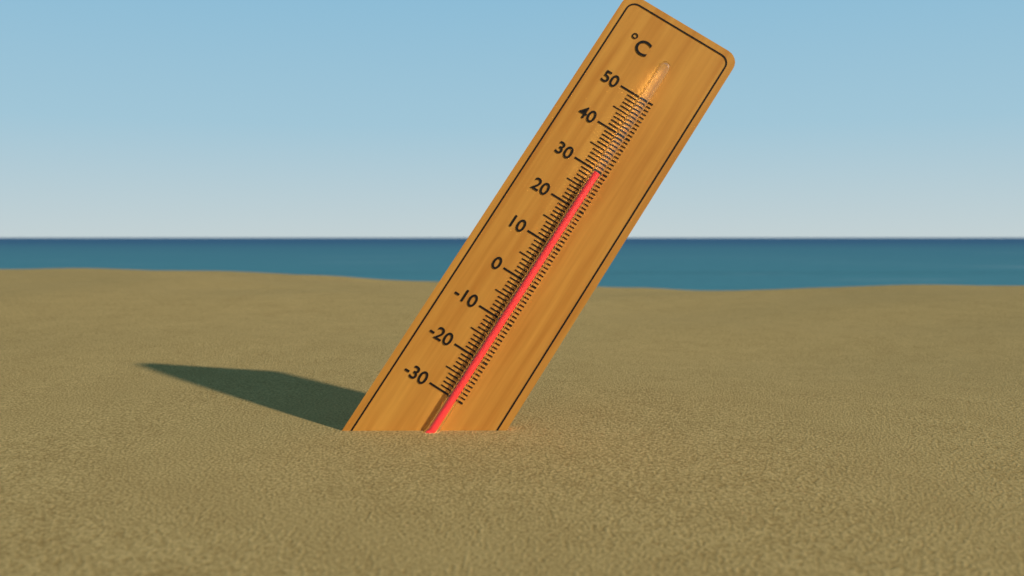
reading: 29 °C
